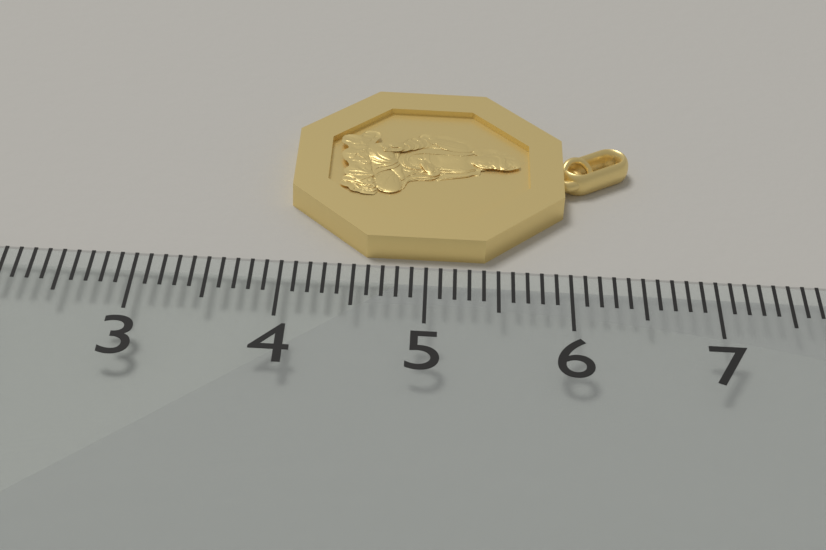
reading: 6.5 (no unit)
